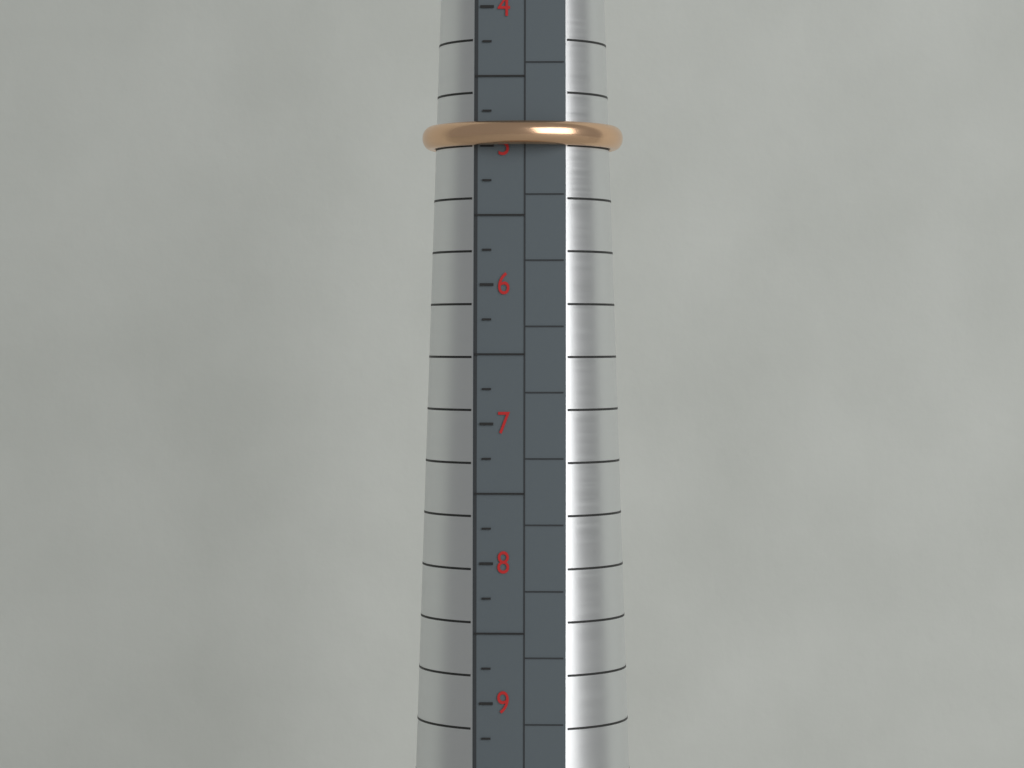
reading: 5.00 (no unit)
